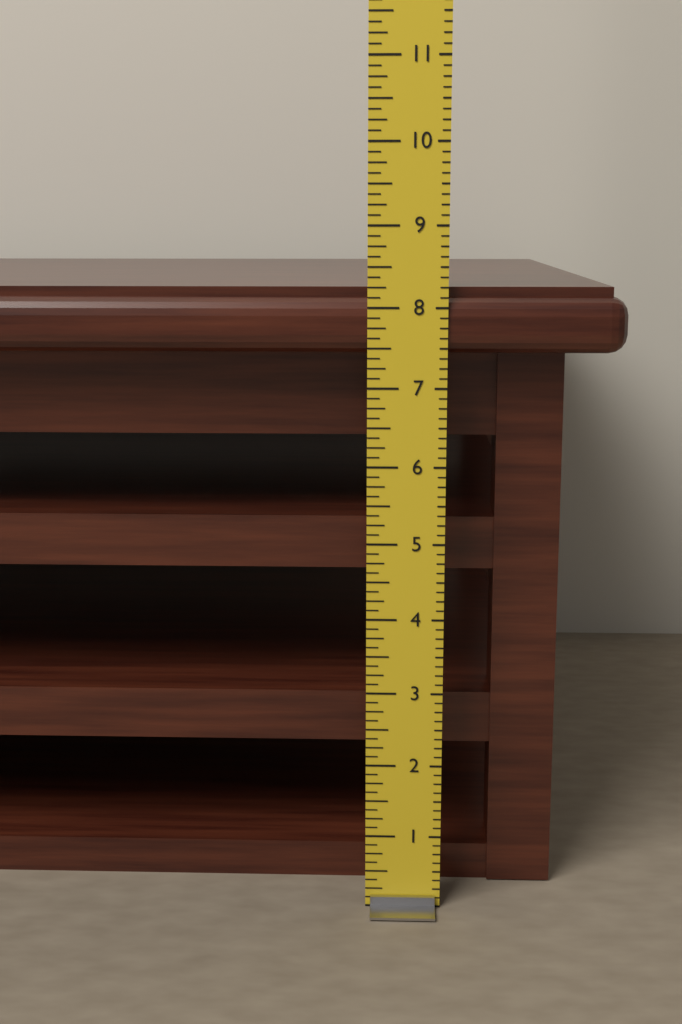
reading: 8.250 in
